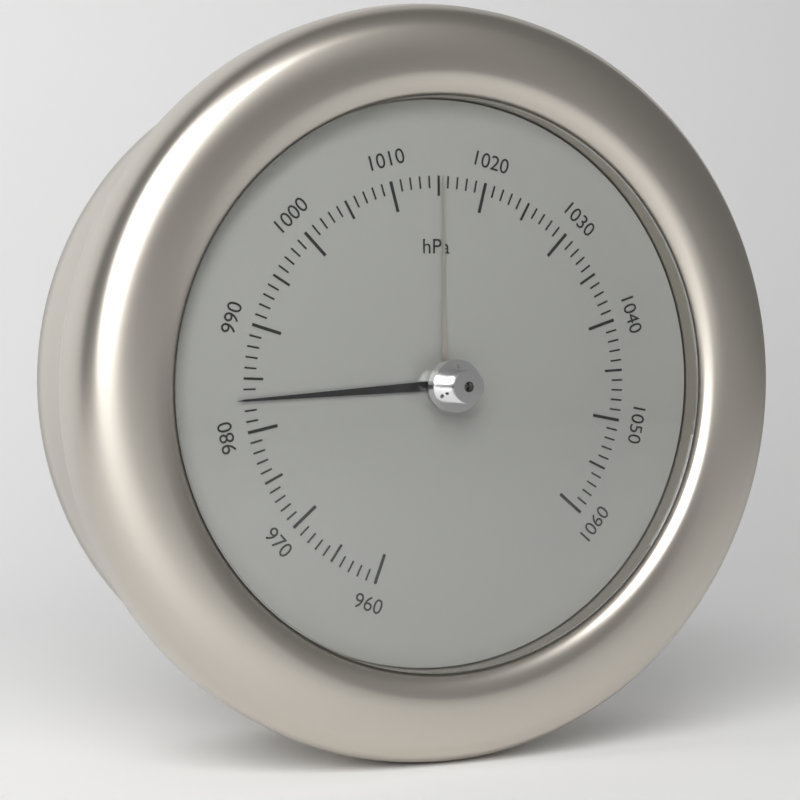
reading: 983 hPa
